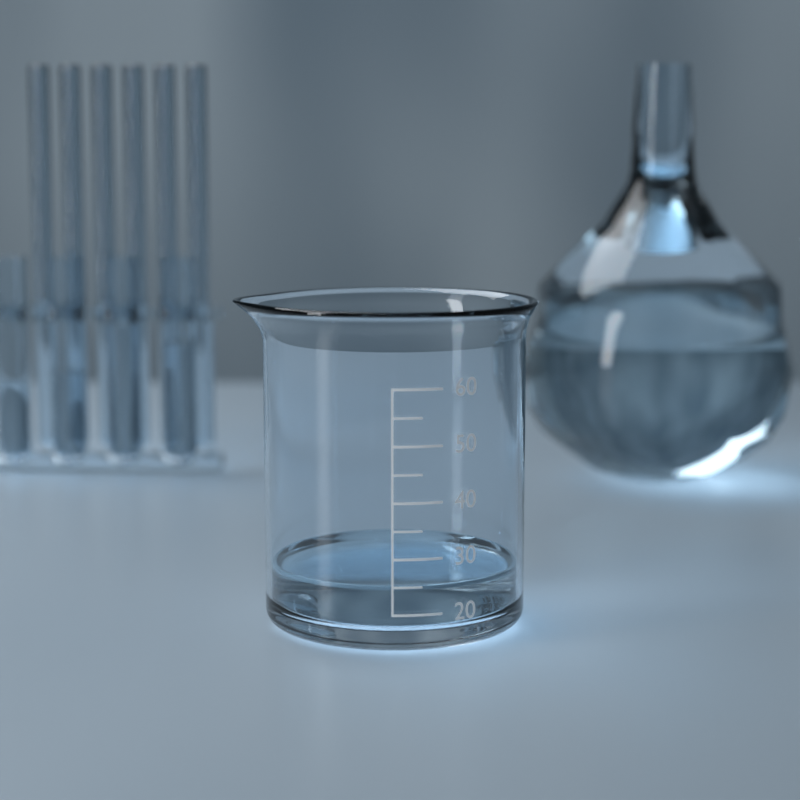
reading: 25 (no unit)
